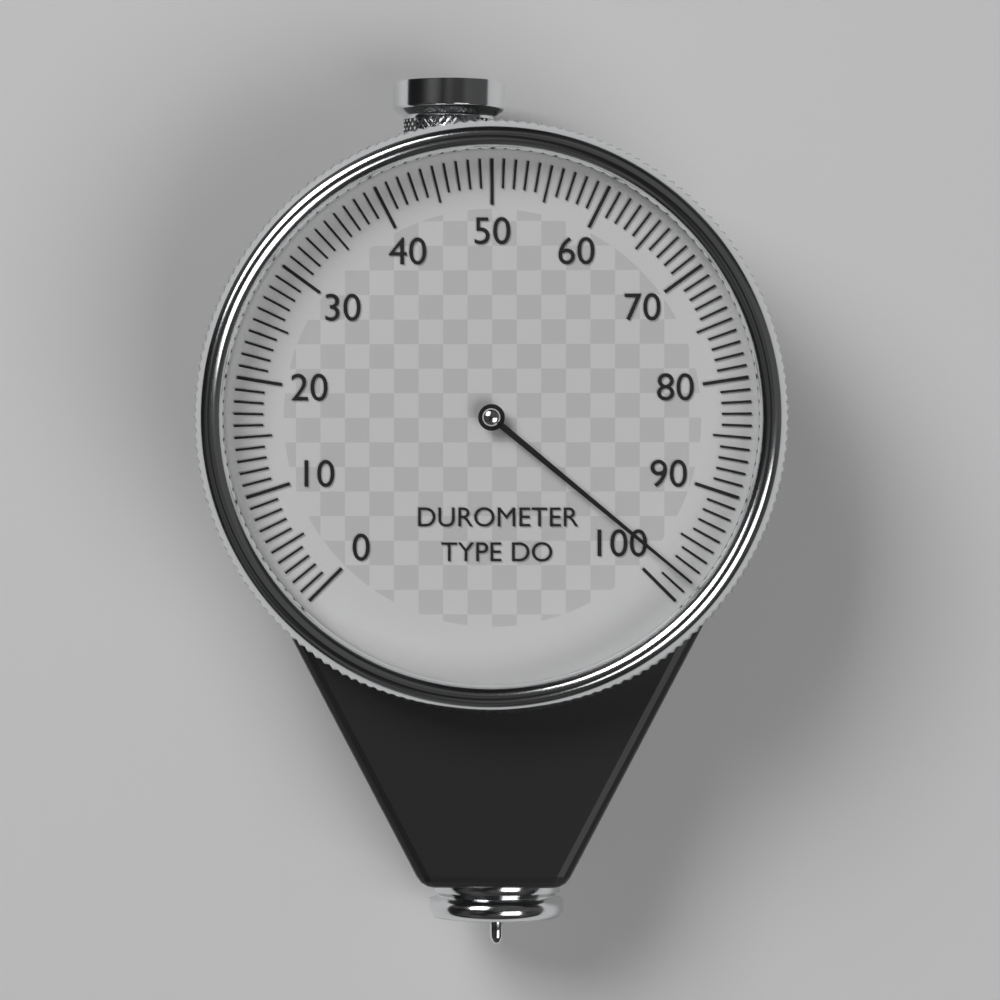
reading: 98 (no unit)
